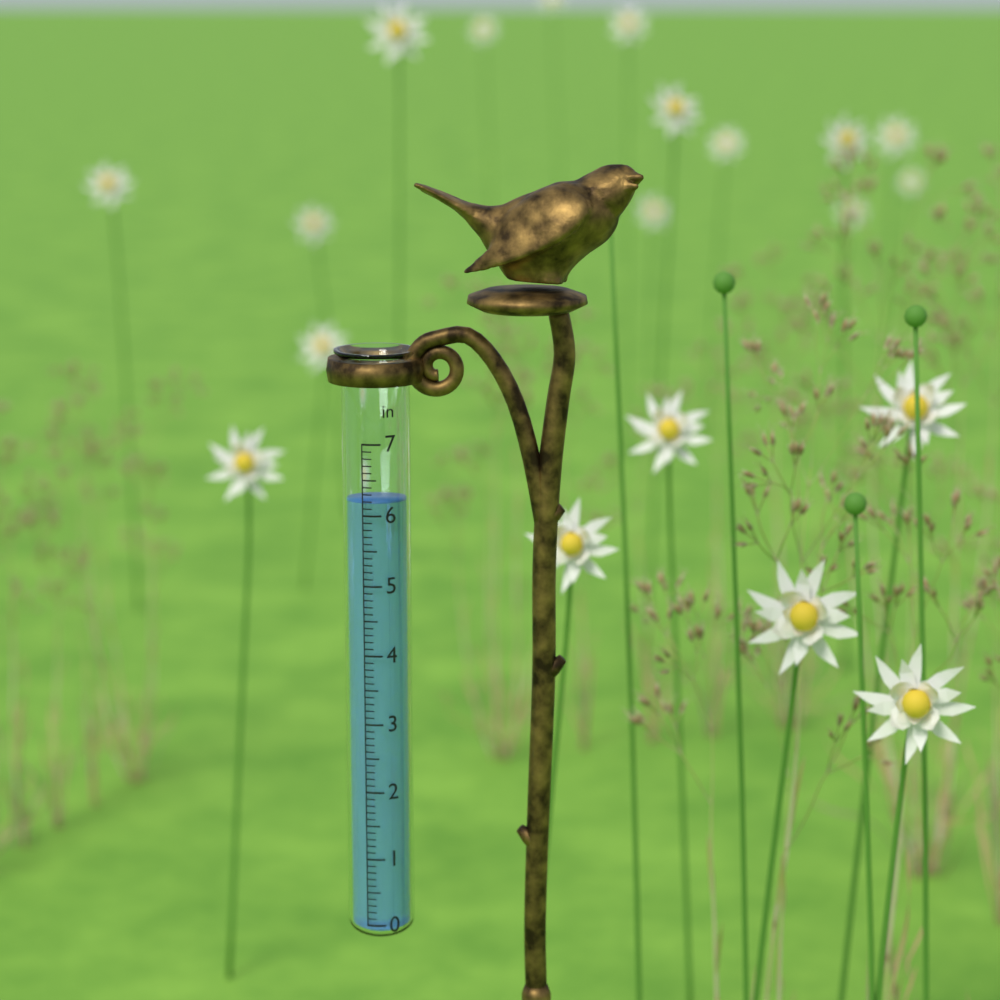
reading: 6.2 in
